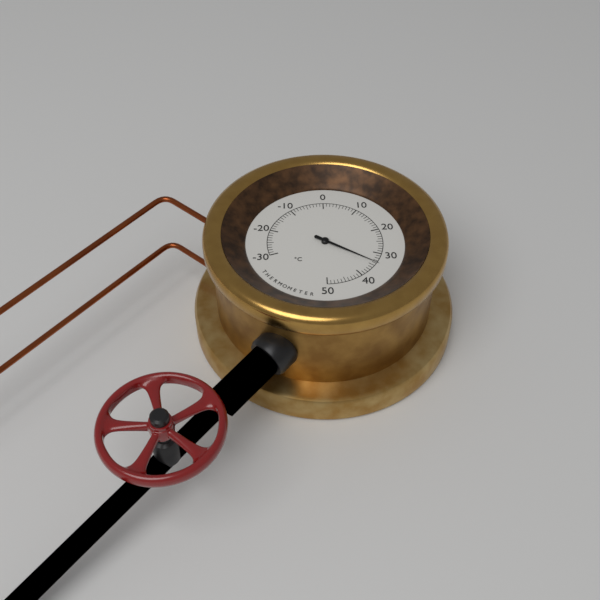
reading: 34 °C
